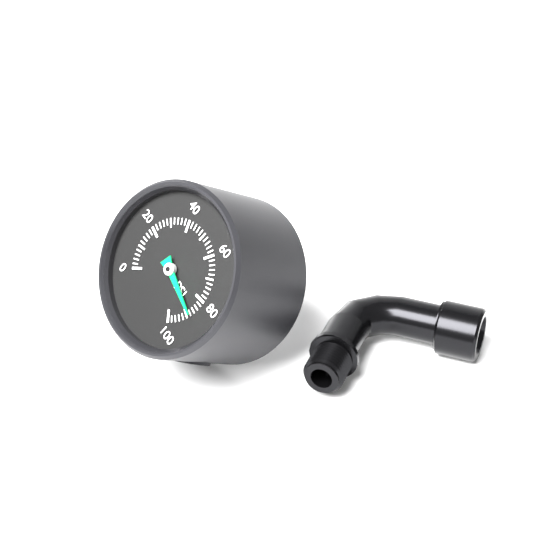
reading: 88 psi
